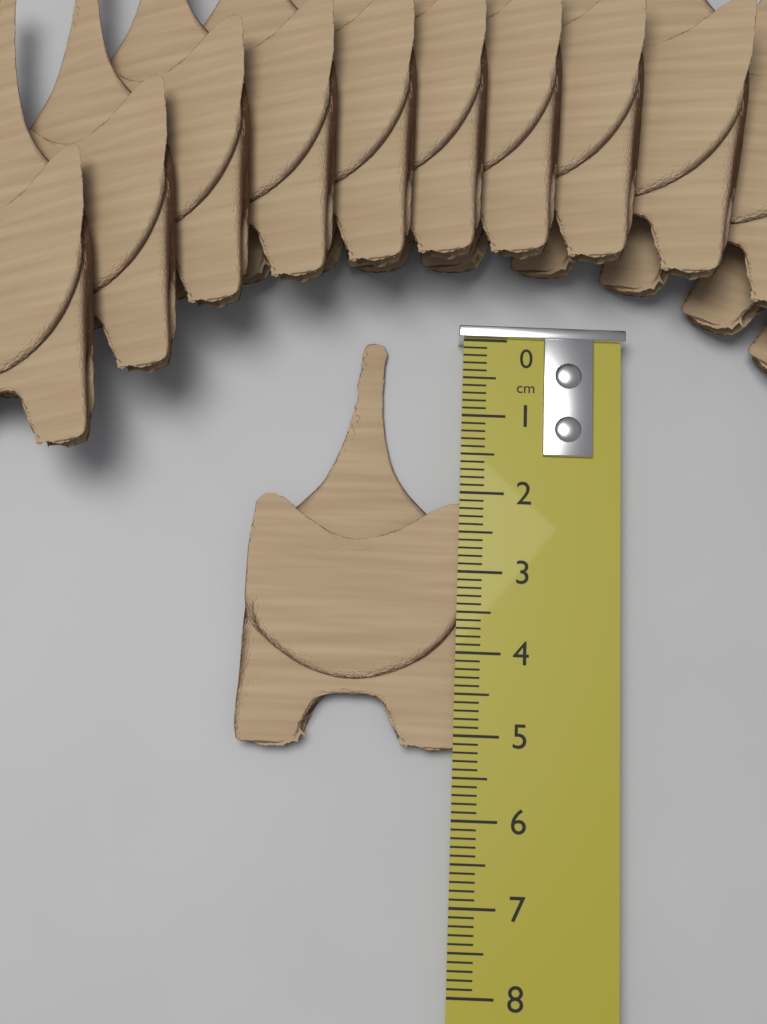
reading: 5.2 cm
